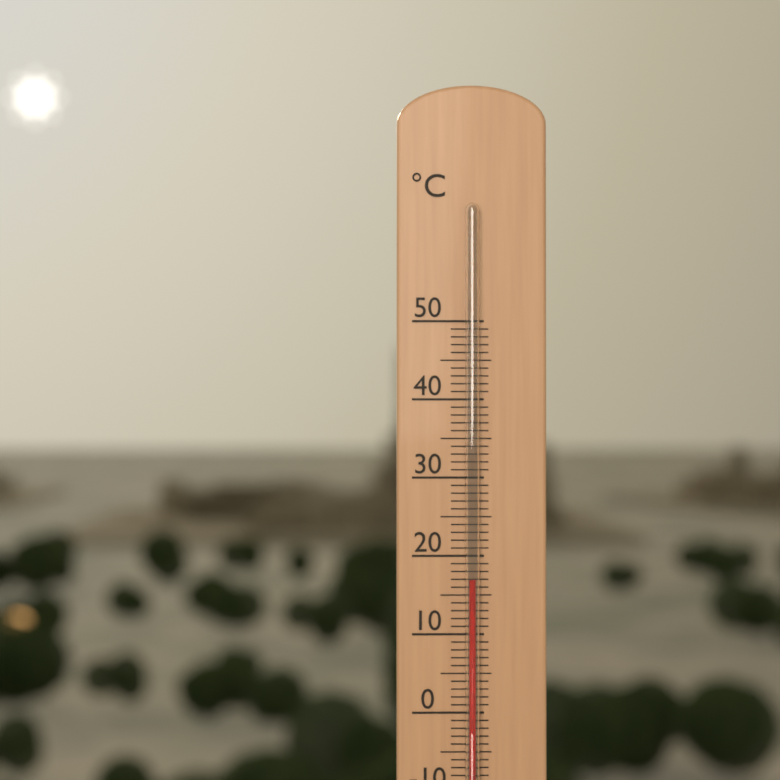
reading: 17 °C
